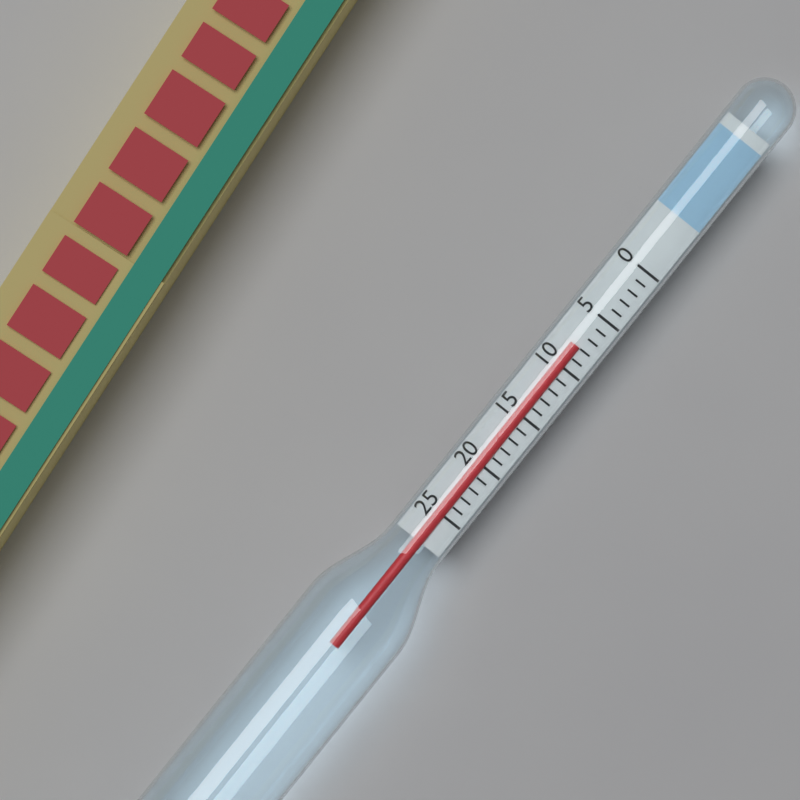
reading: 8 (no unit)
